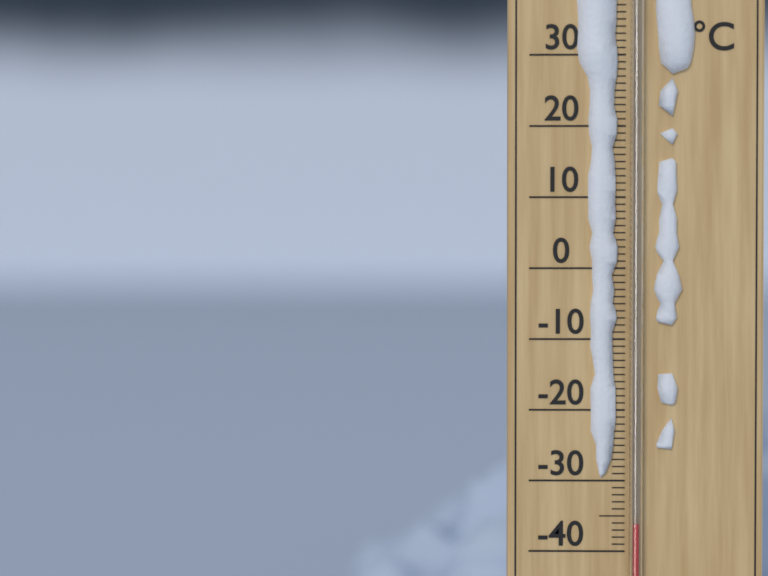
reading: -36 °C
